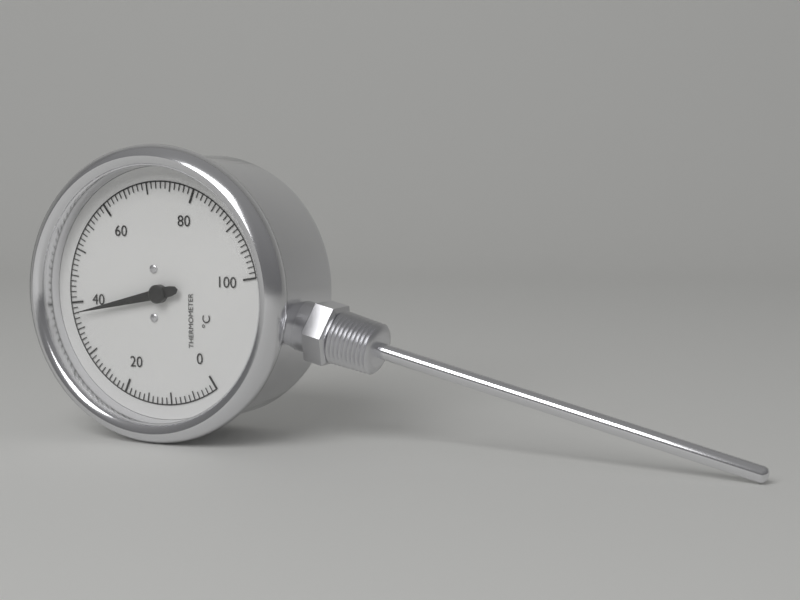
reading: 38 °C
